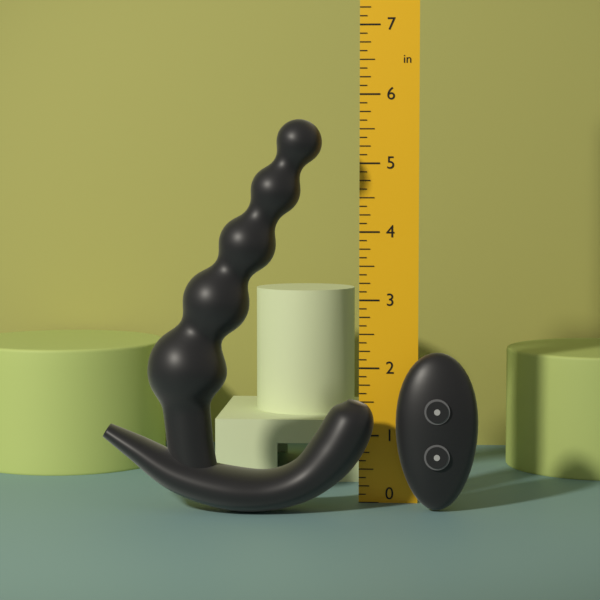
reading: 5.625 in
